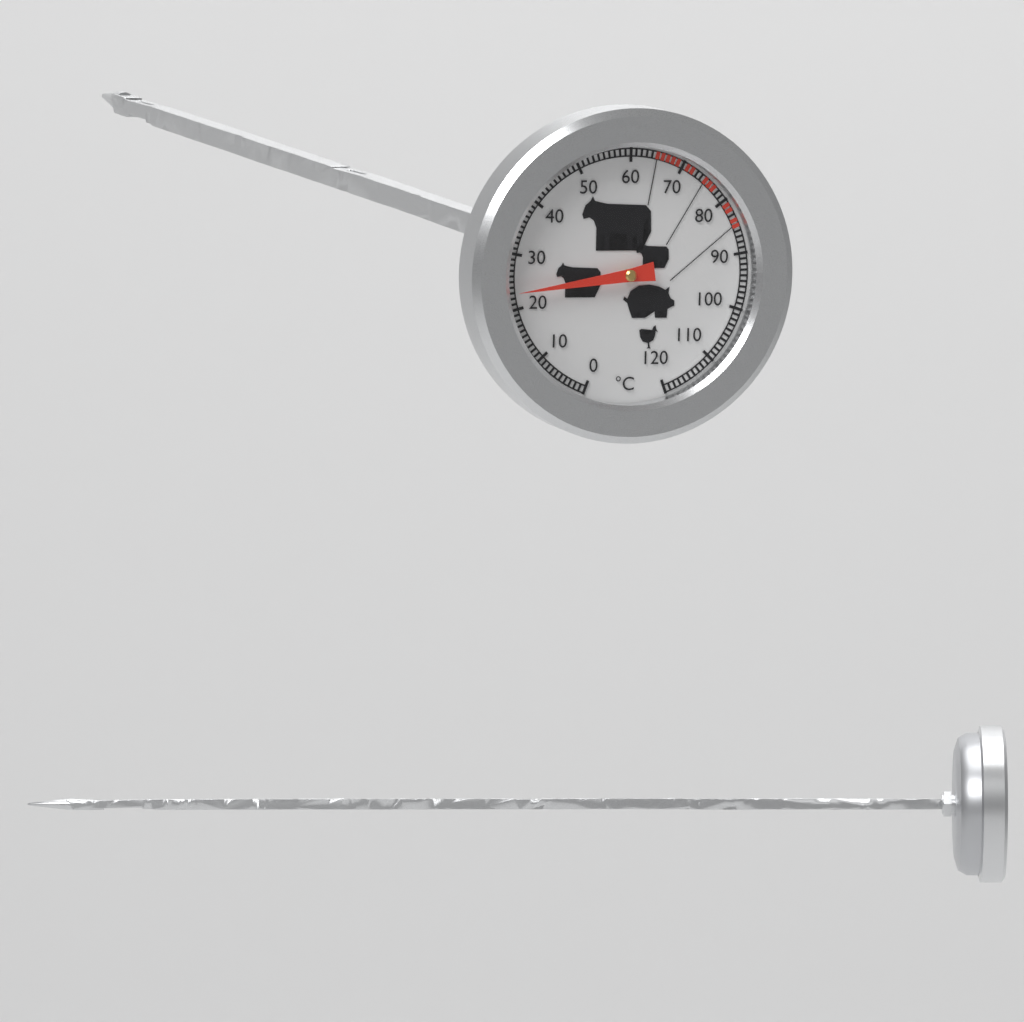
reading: 23 °C
